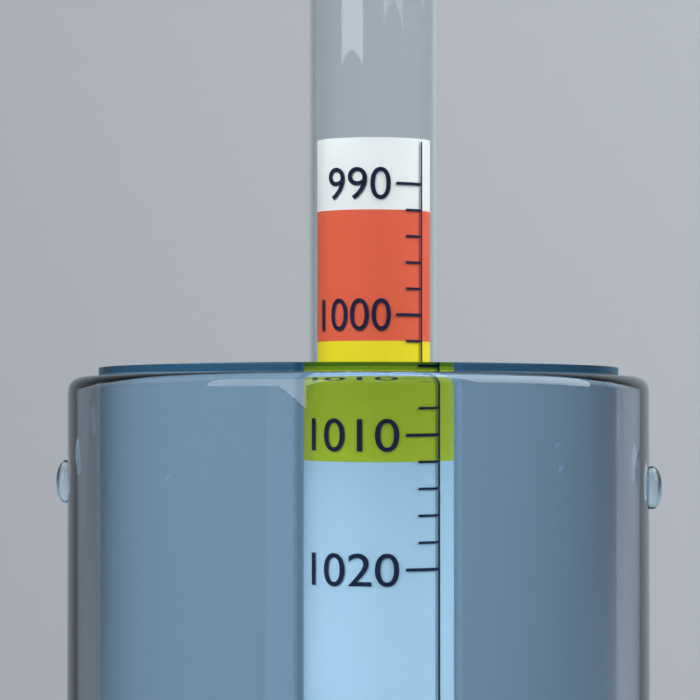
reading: 1004 (no unit)
